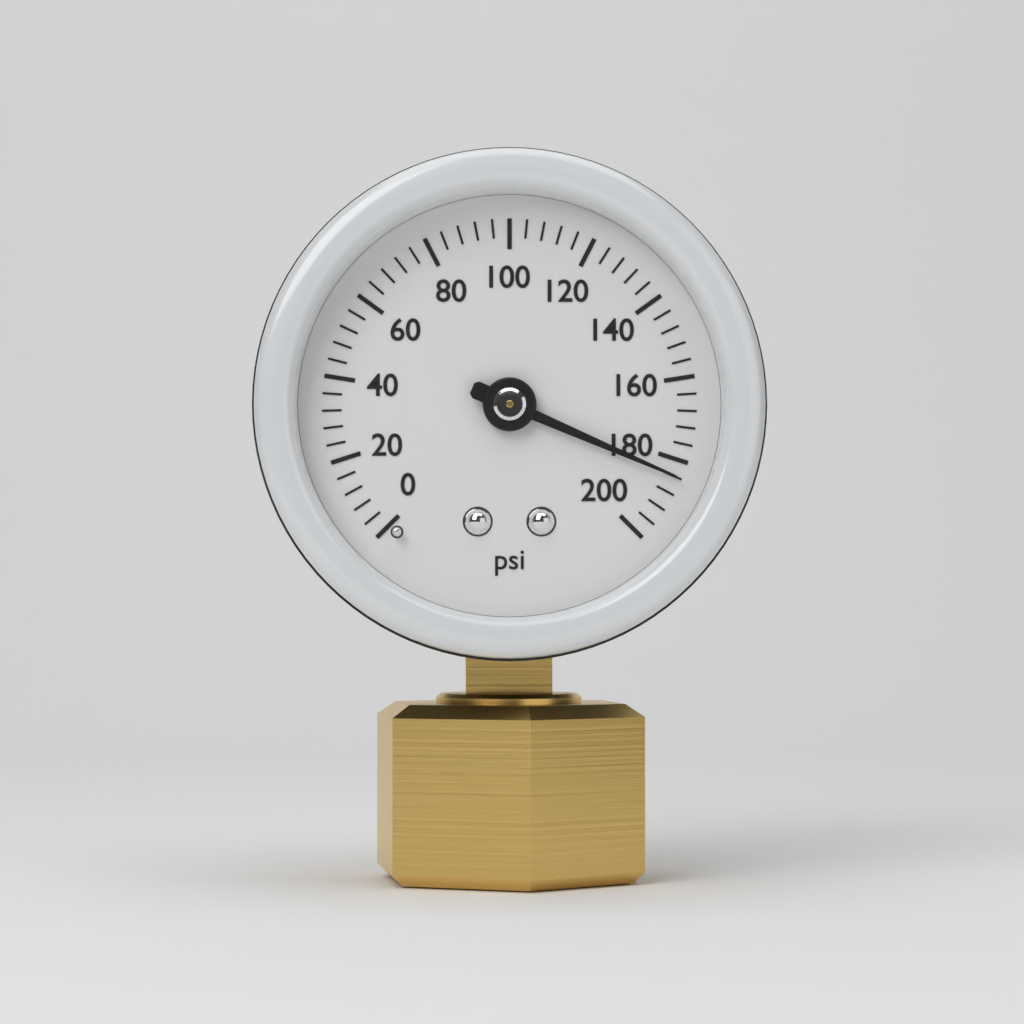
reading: 184 psi
